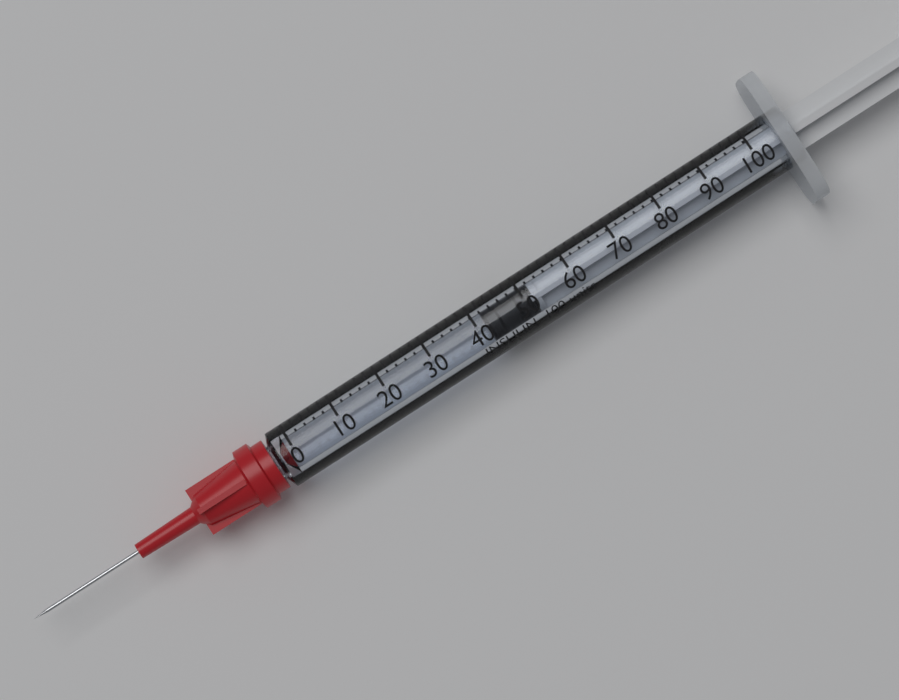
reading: 42 units
